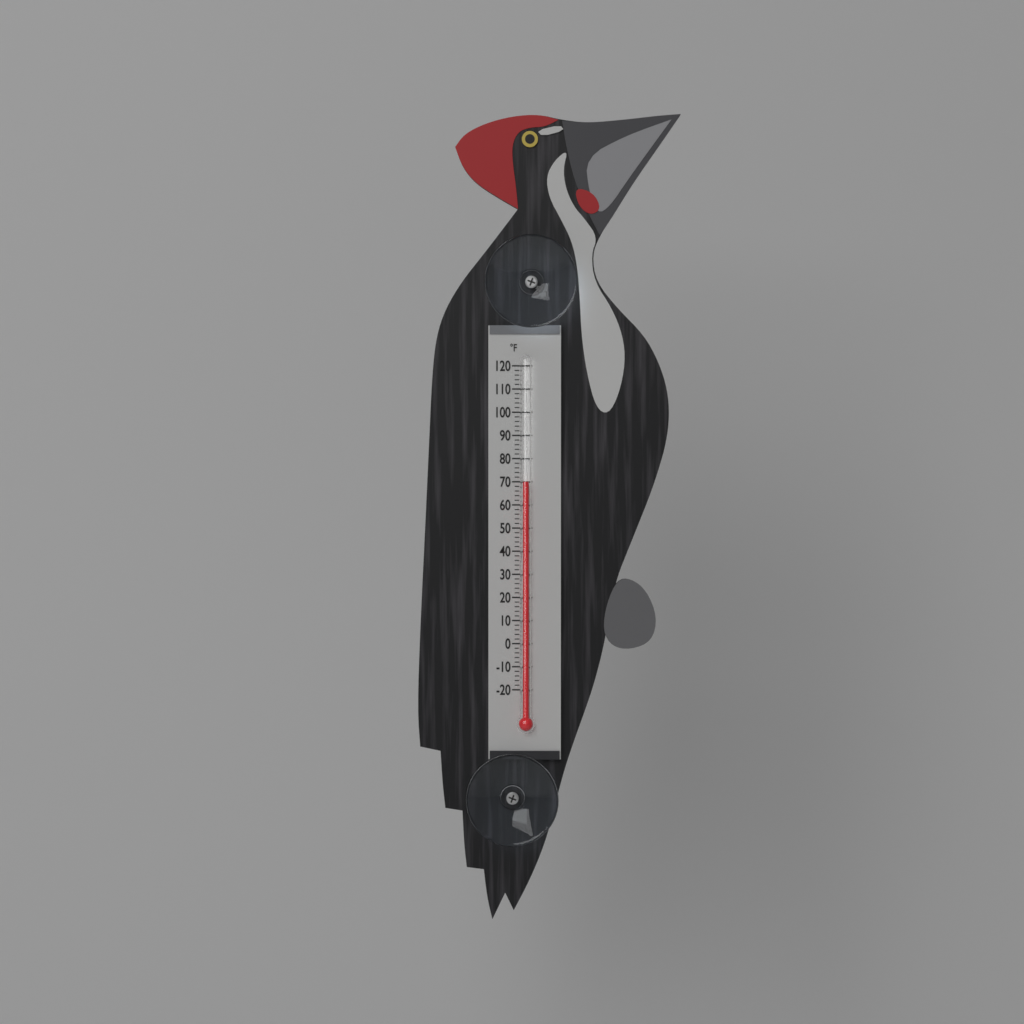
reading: 70 °F
